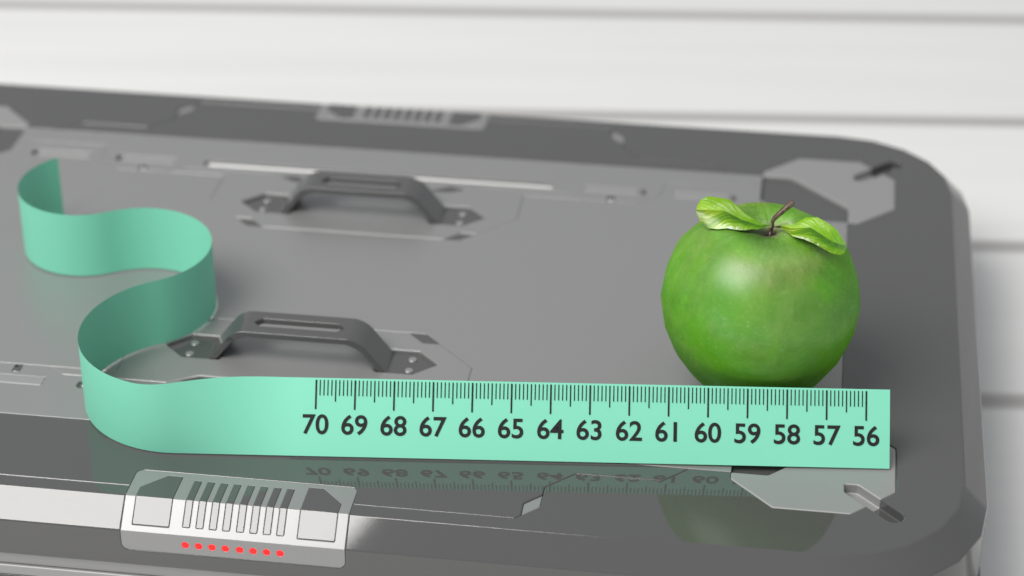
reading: 61.2 (no unit)
